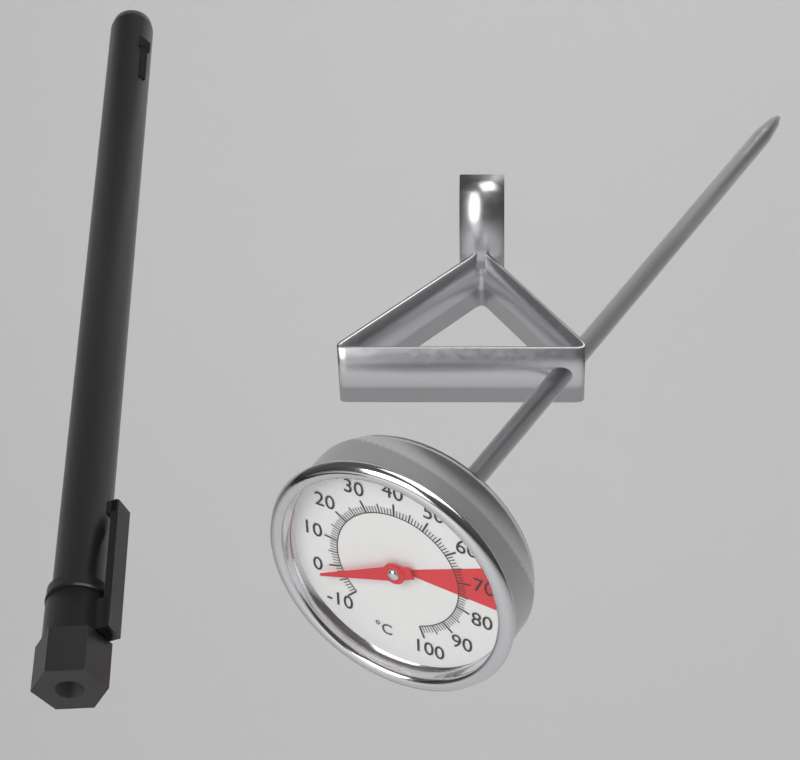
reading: -2 °C
